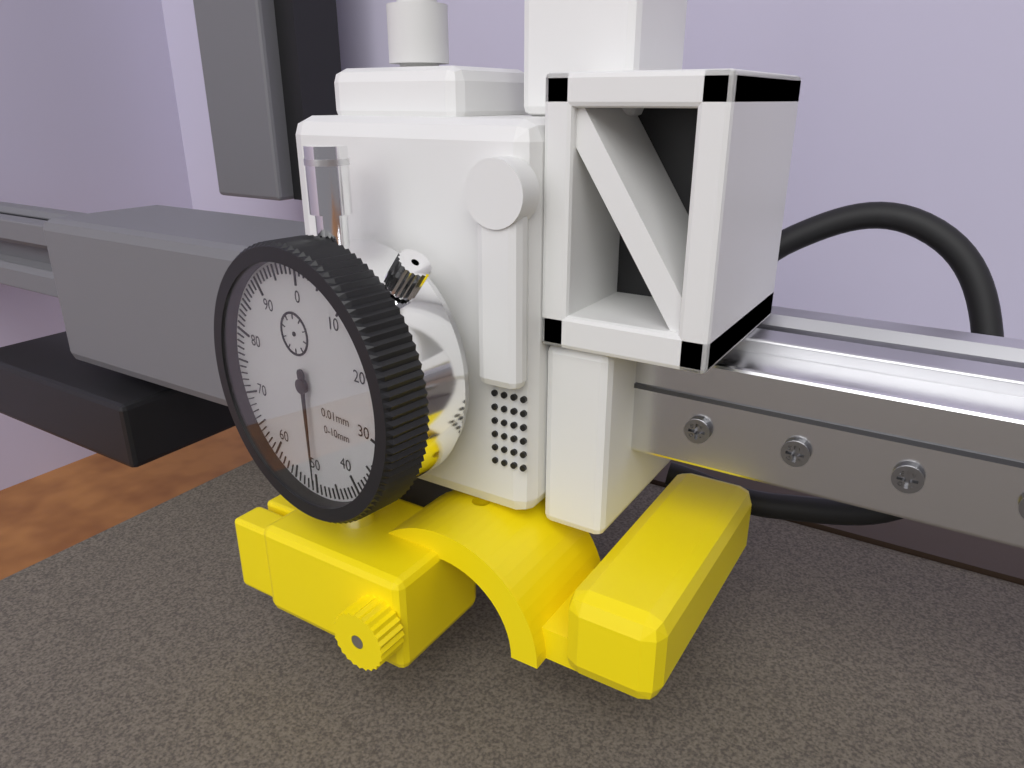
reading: 50 0.01mm
